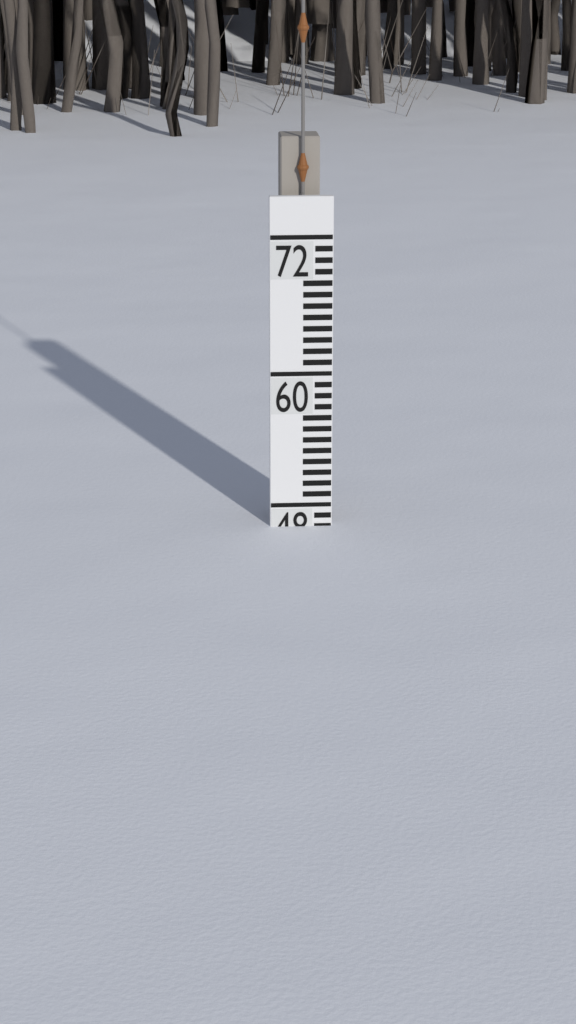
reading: 46 (no unit)
